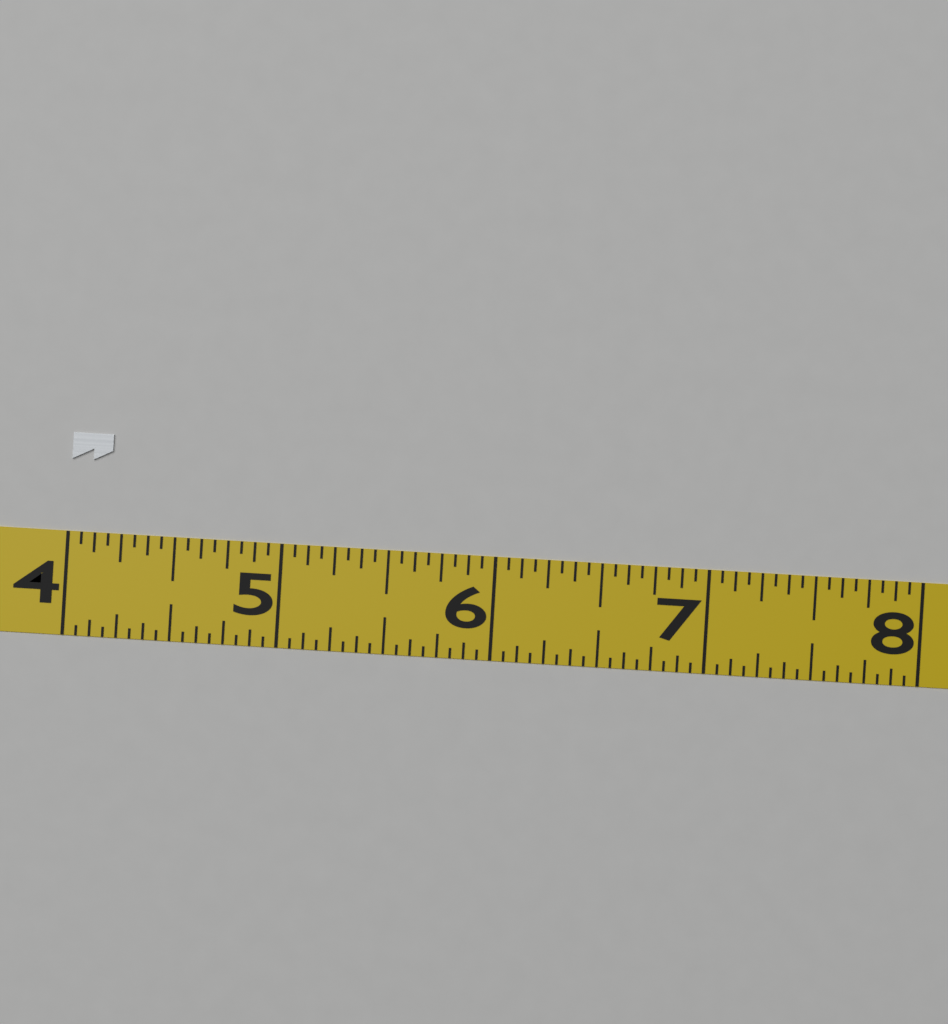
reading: 4.1875 (no unit)
